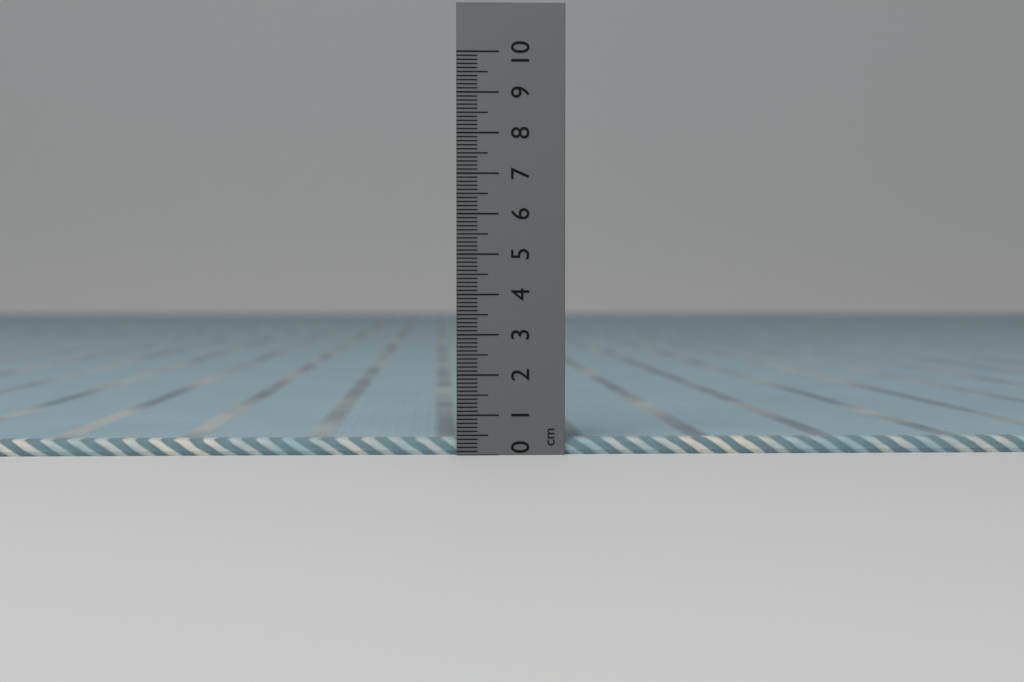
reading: 0.4 cm
